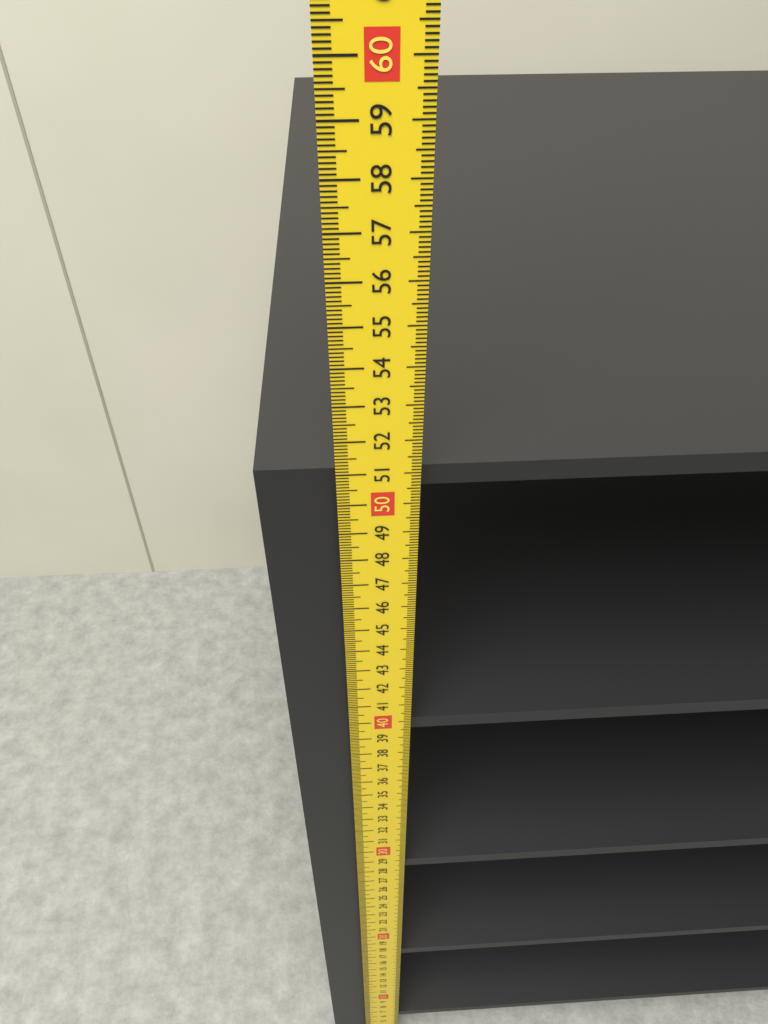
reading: 50.9 cm
